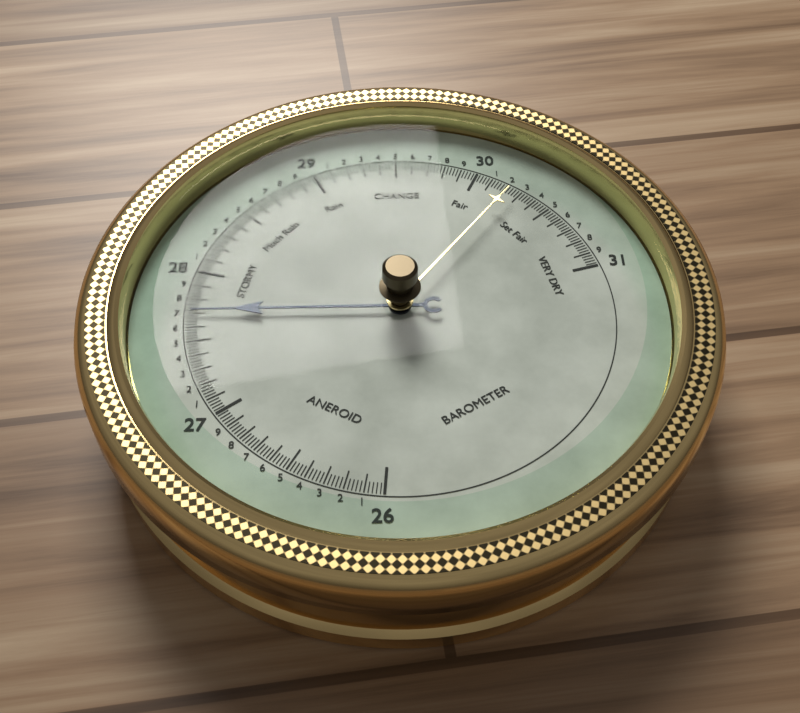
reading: 27.70 (no unit)
